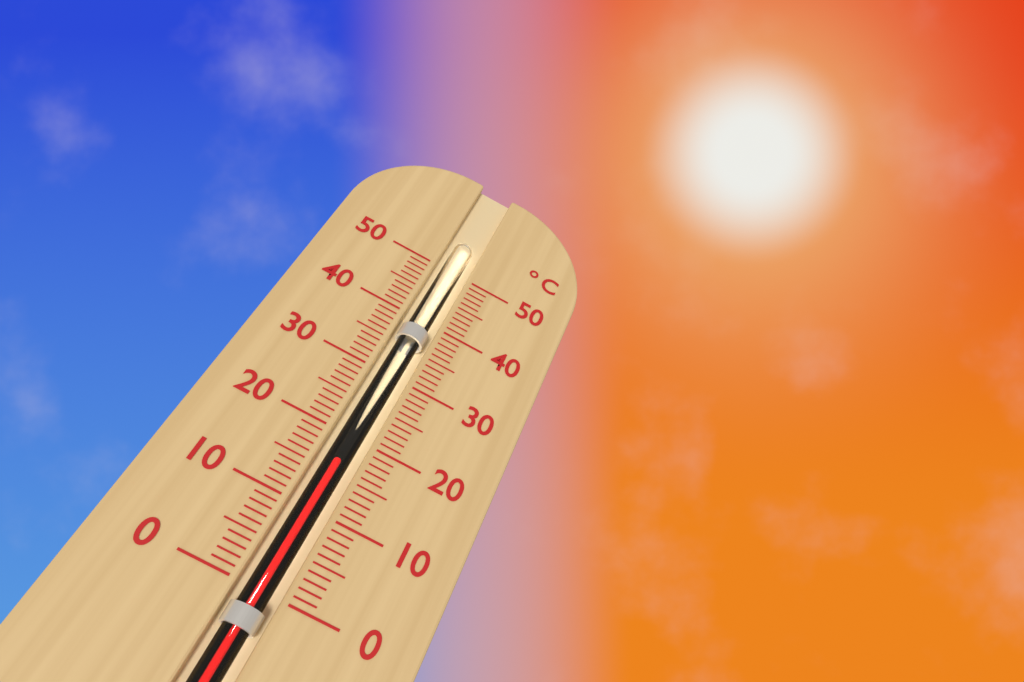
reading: 17 °C
